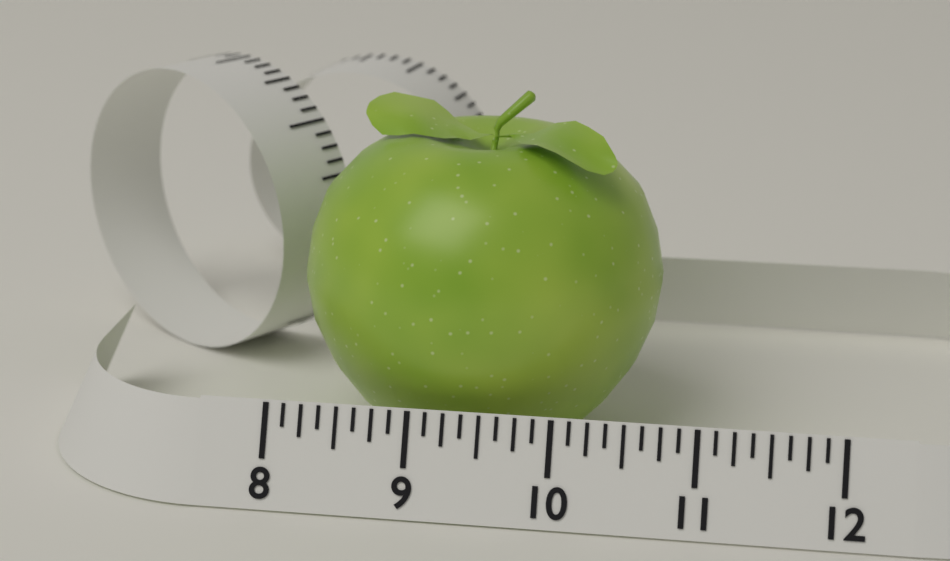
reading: 10.625 (no unit)
